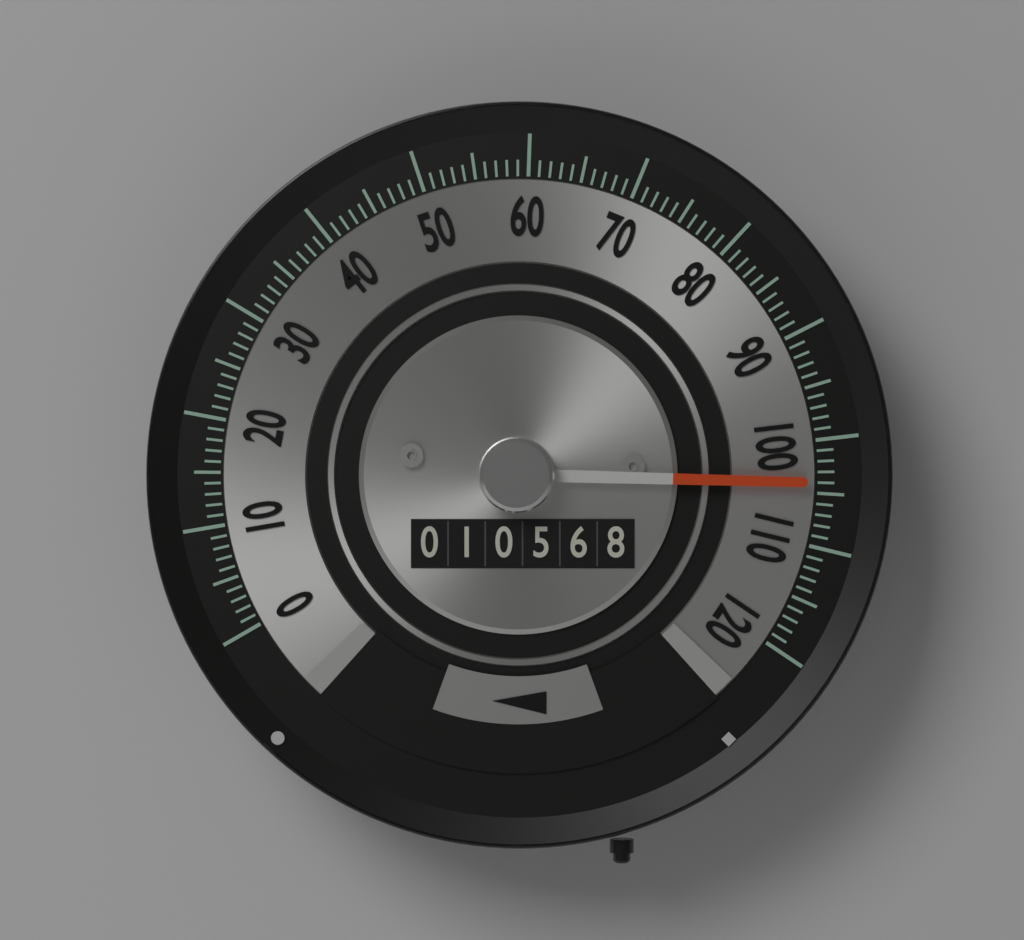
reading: 104 (no unit)
